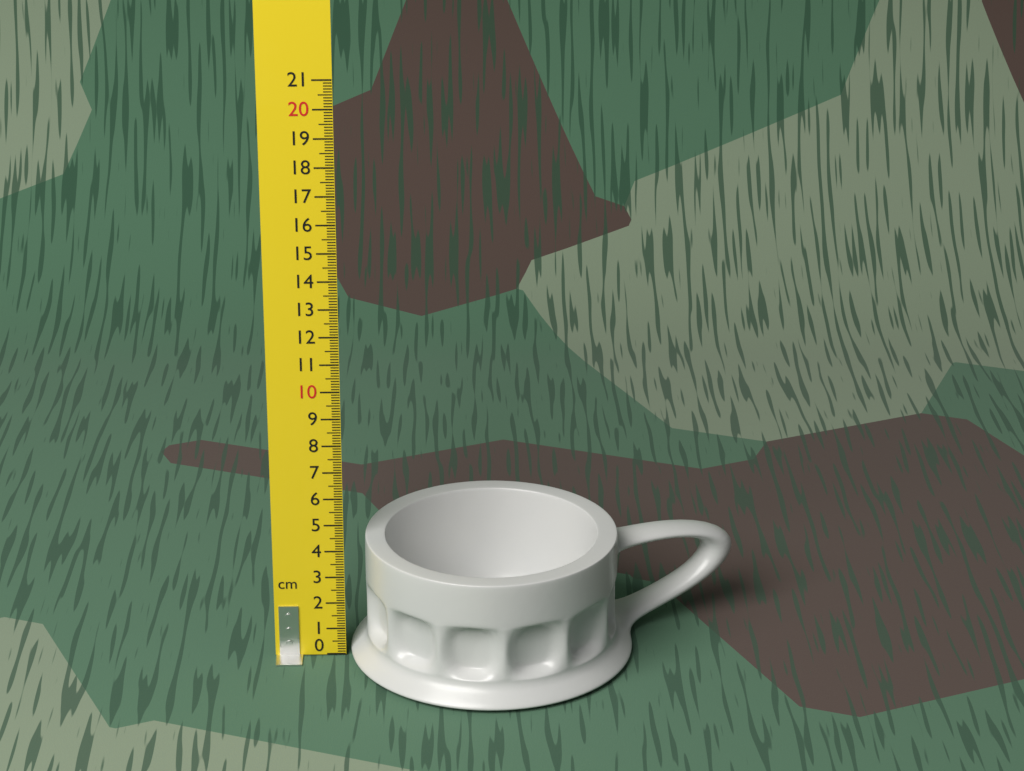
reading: 4.5 cm
